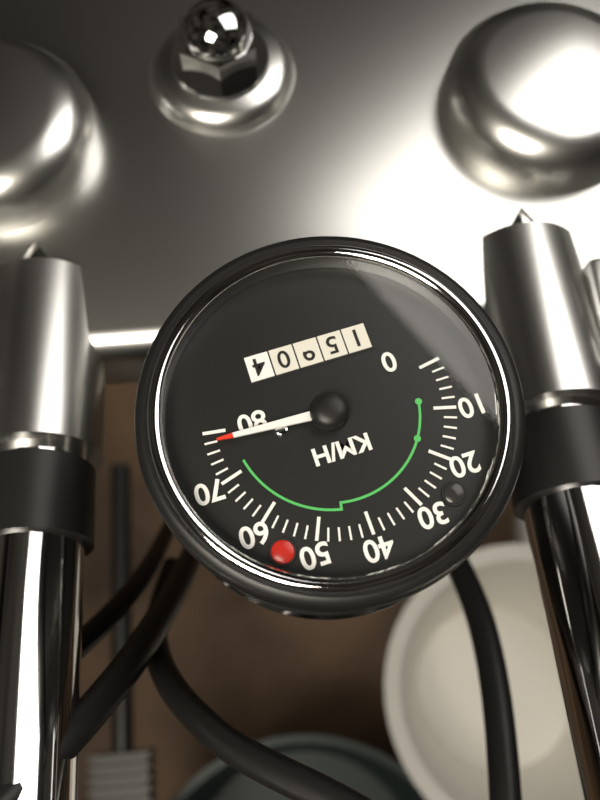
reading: 78 km/h
